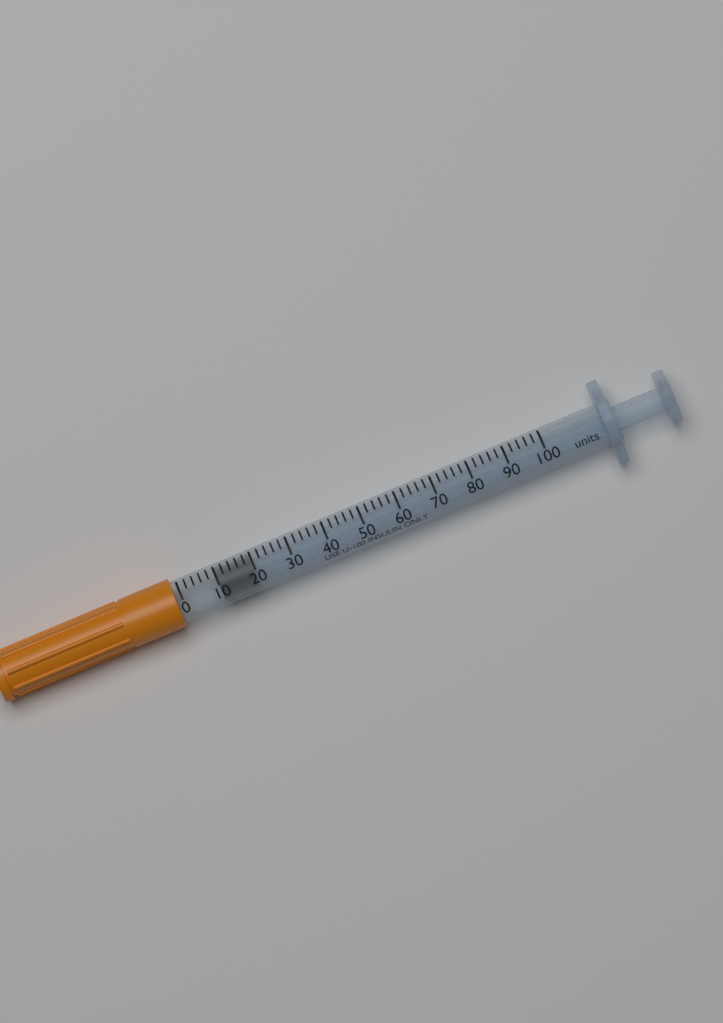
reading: 10 units
